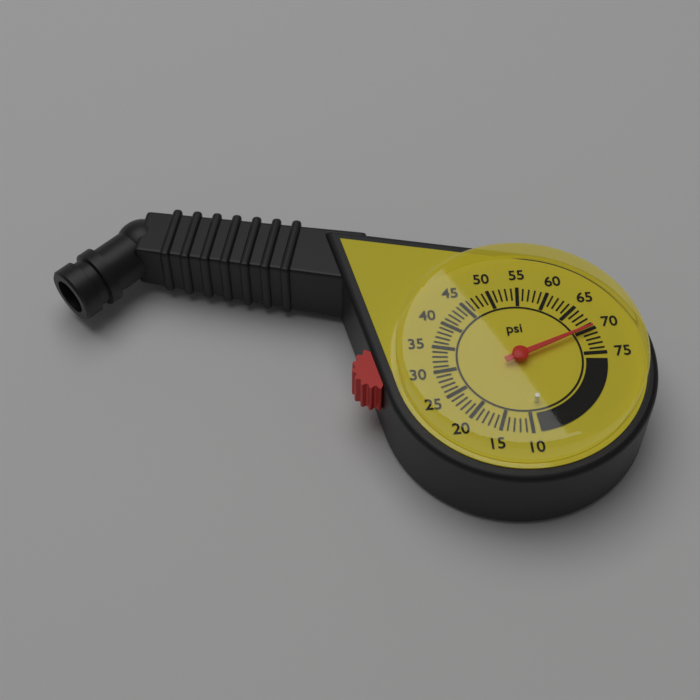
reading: 70 psi
